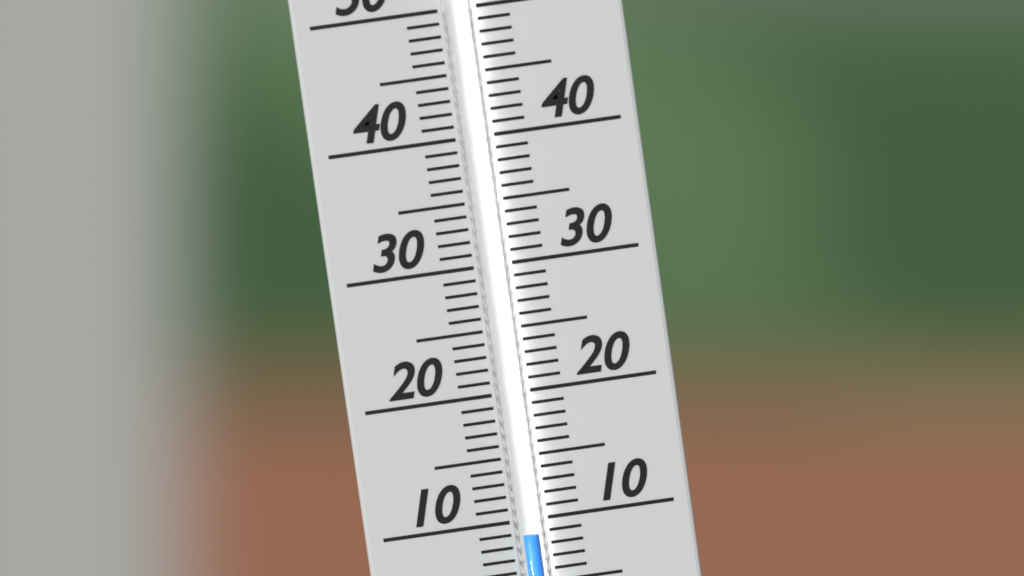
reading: 9 (no unit)
